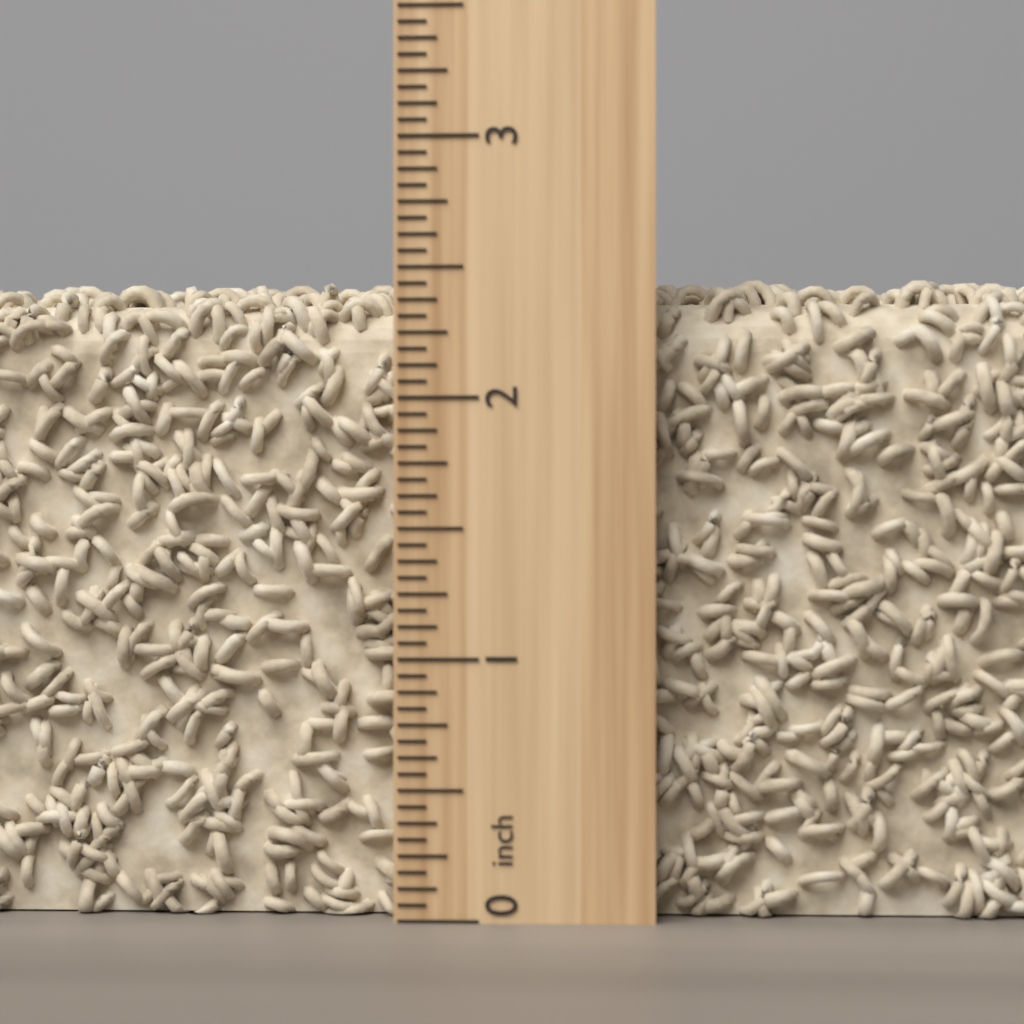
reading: 2.5000 inch
